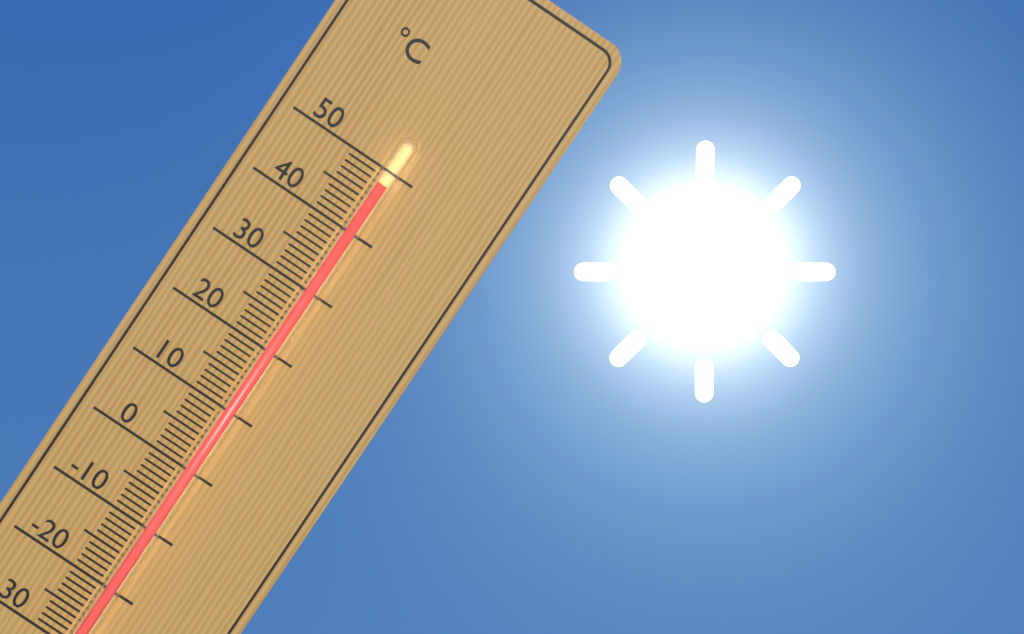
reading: 48 °C
